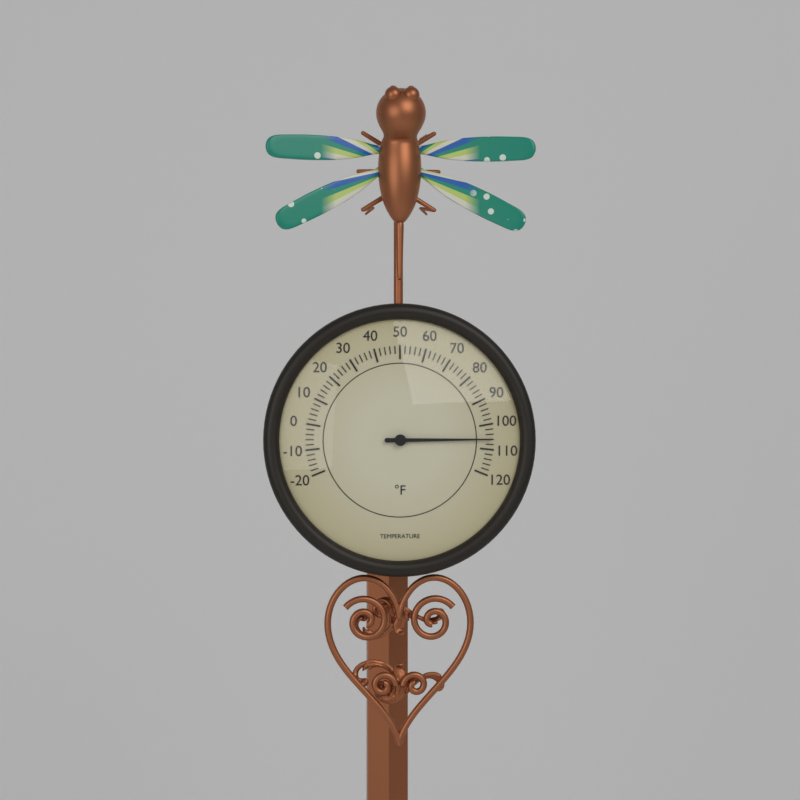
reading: 106 °F
